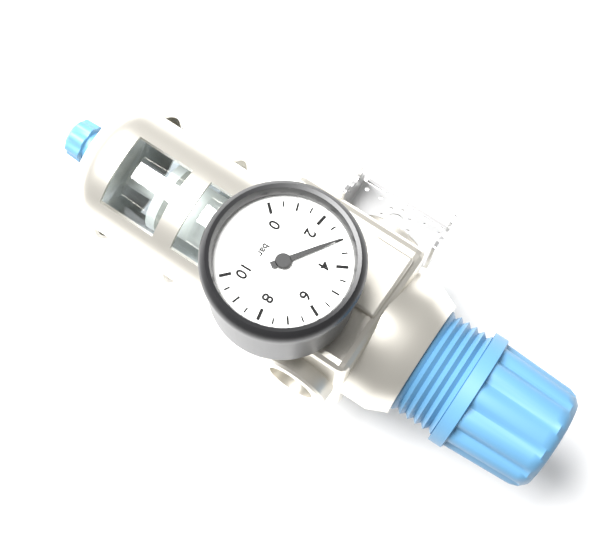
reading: 3.0 bar
